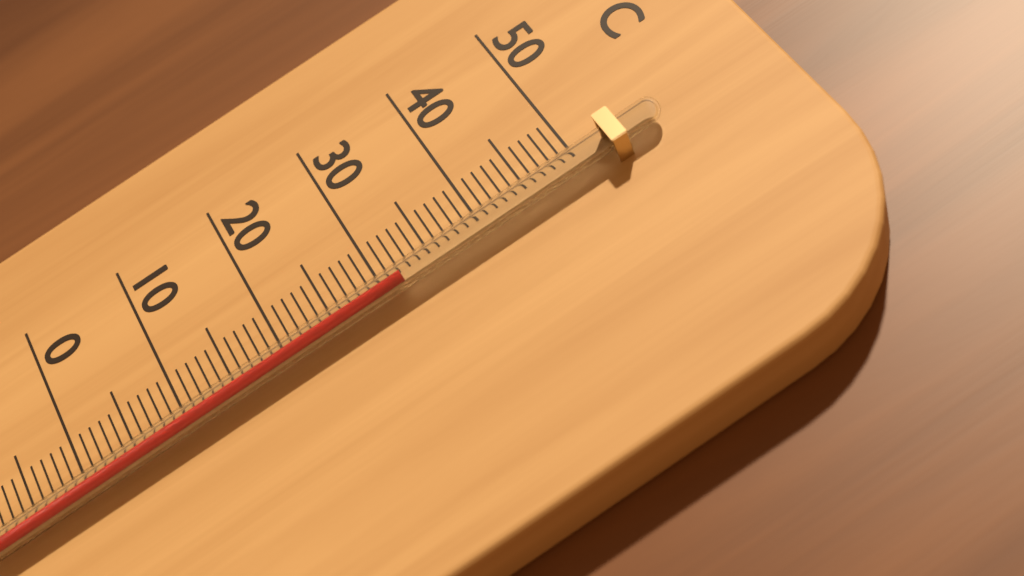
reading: 32 °C
